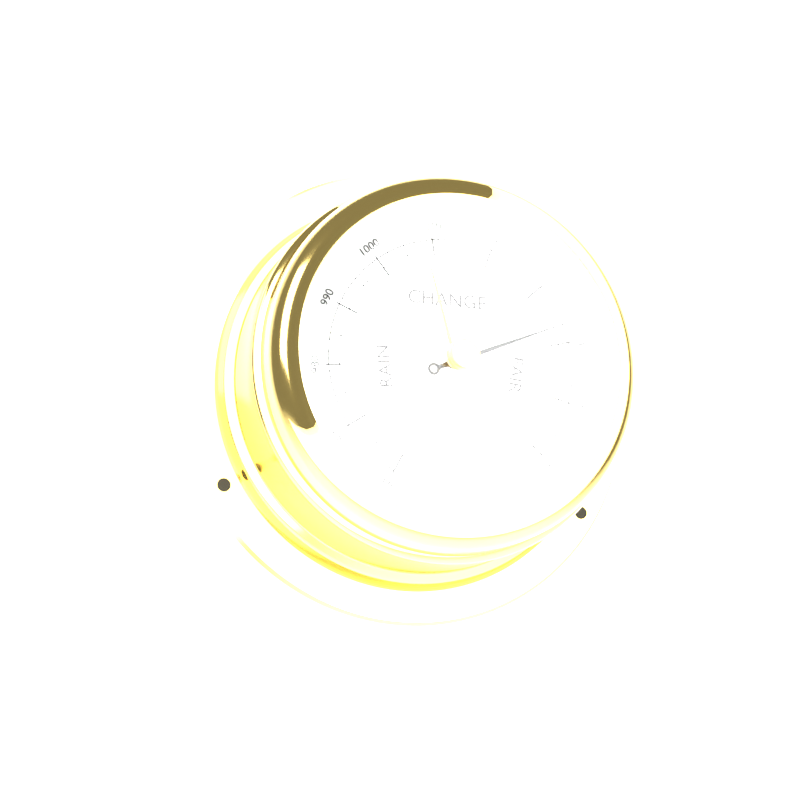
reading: 1037 mbar
